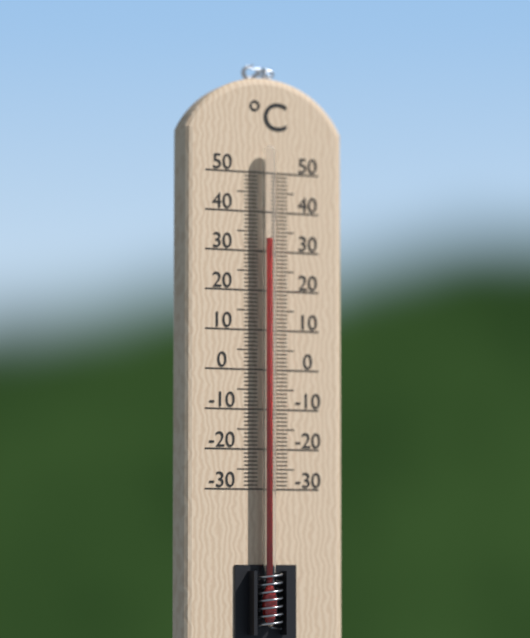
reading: 33 °C
